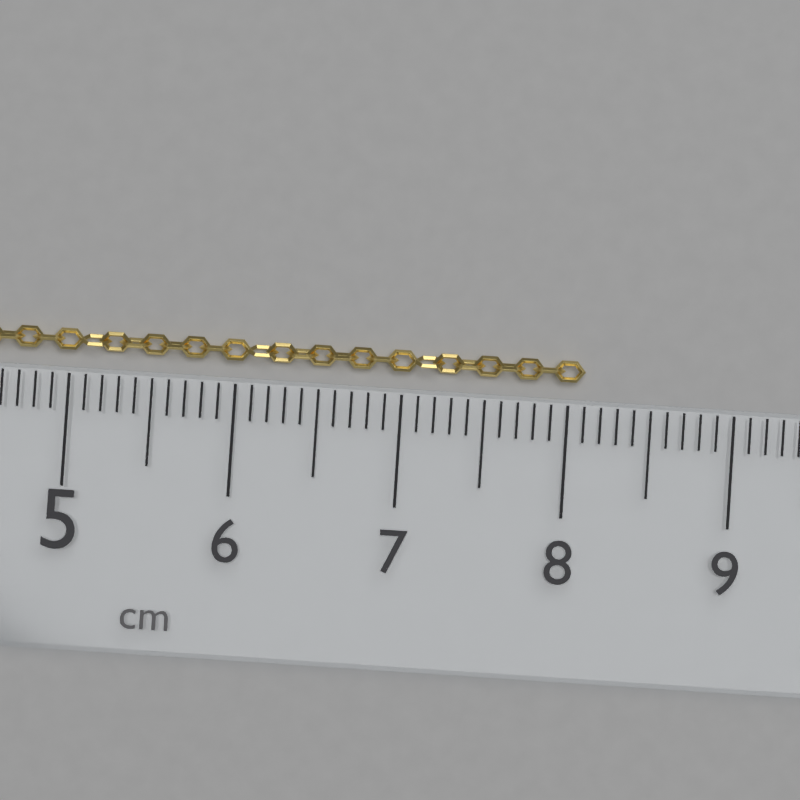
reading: 8.1 cm
